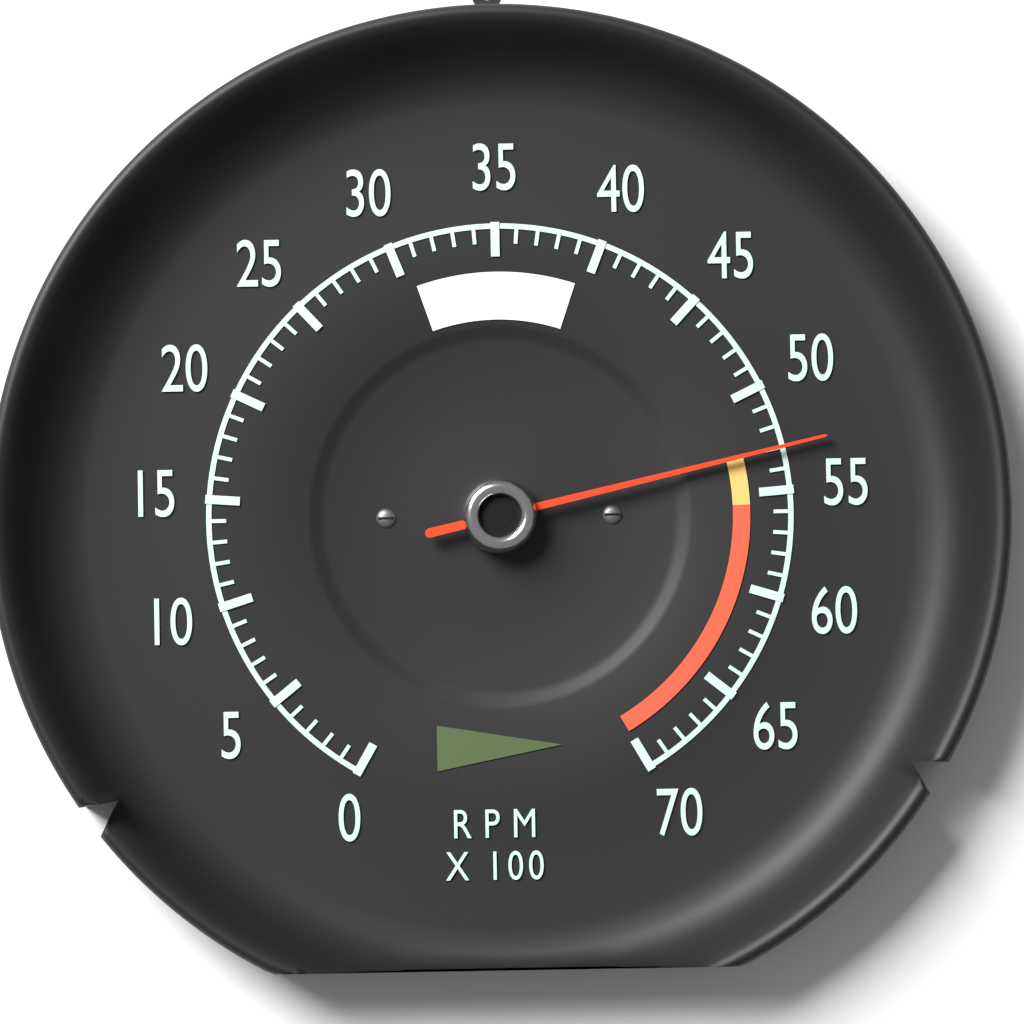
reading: 5300 RPM
